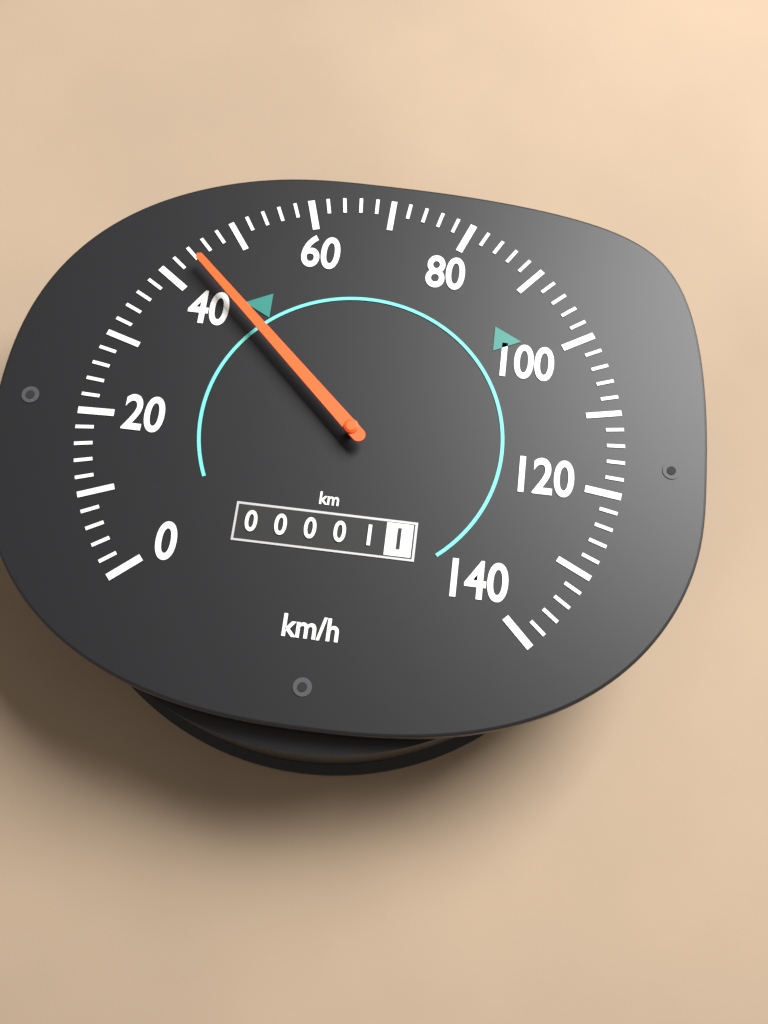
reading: 44 km/h
